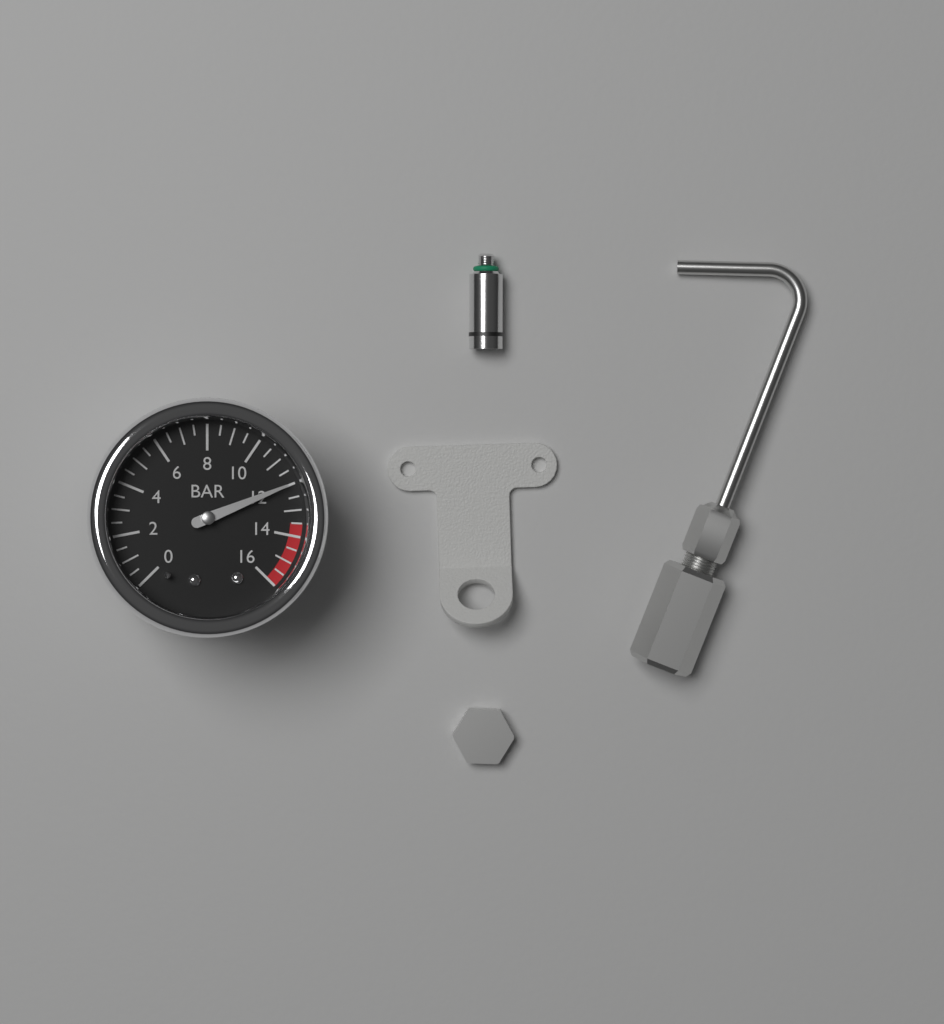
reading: 12.0 bar
